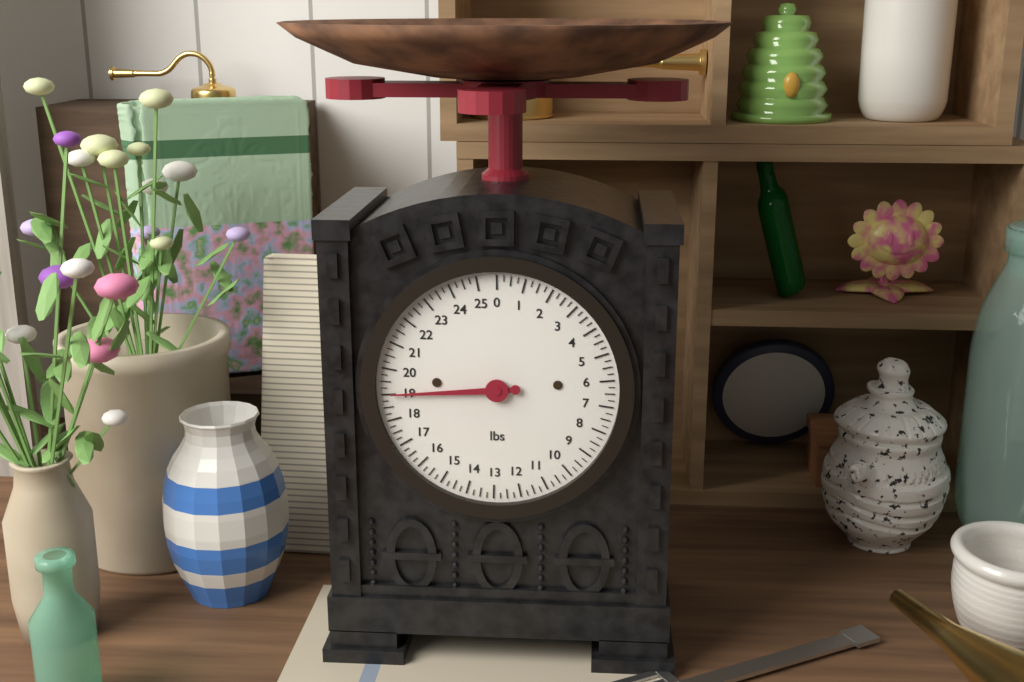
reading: 19.00 lbs
